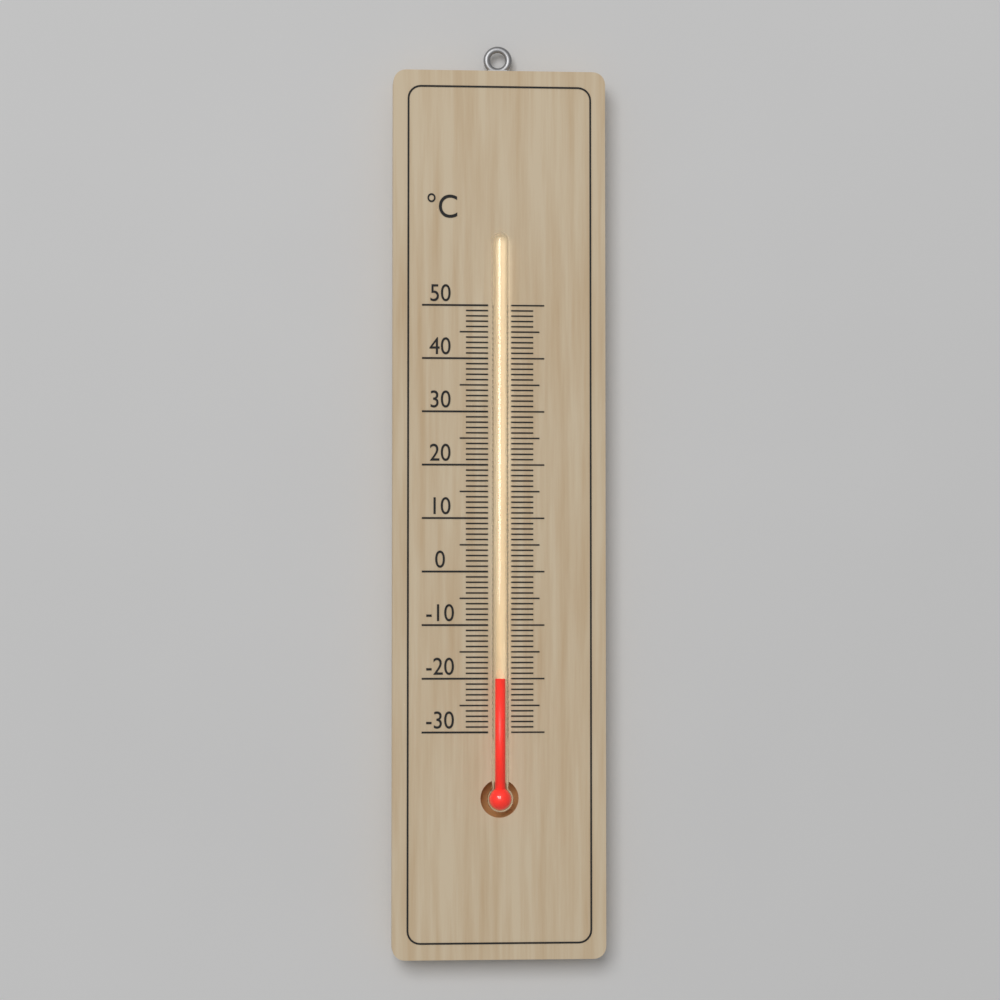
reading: -20 °C
